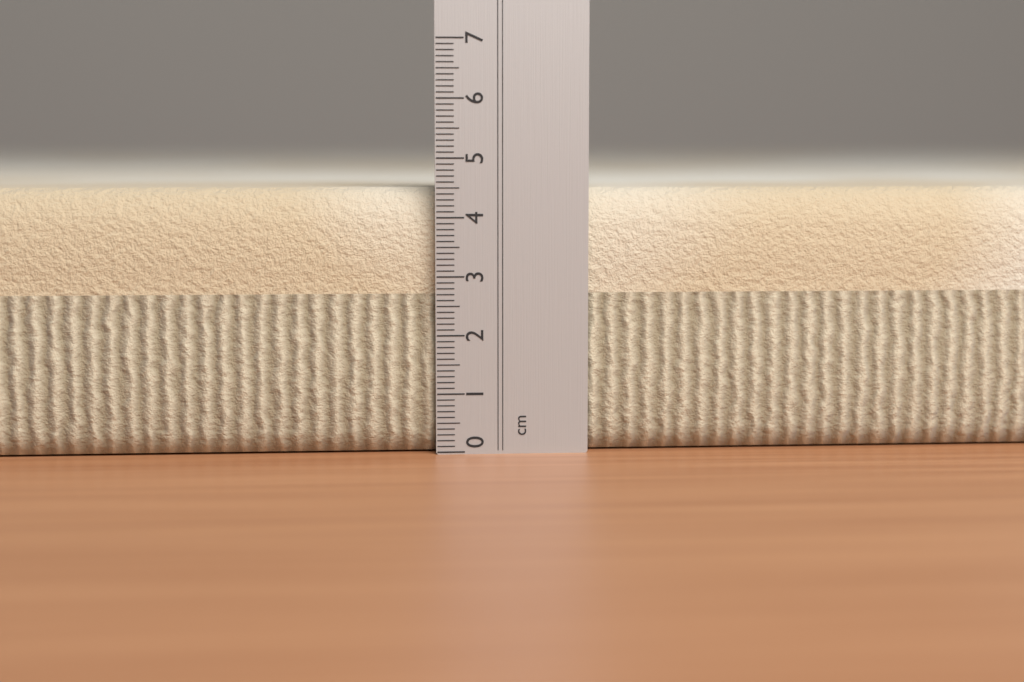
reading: 4.5 cm
